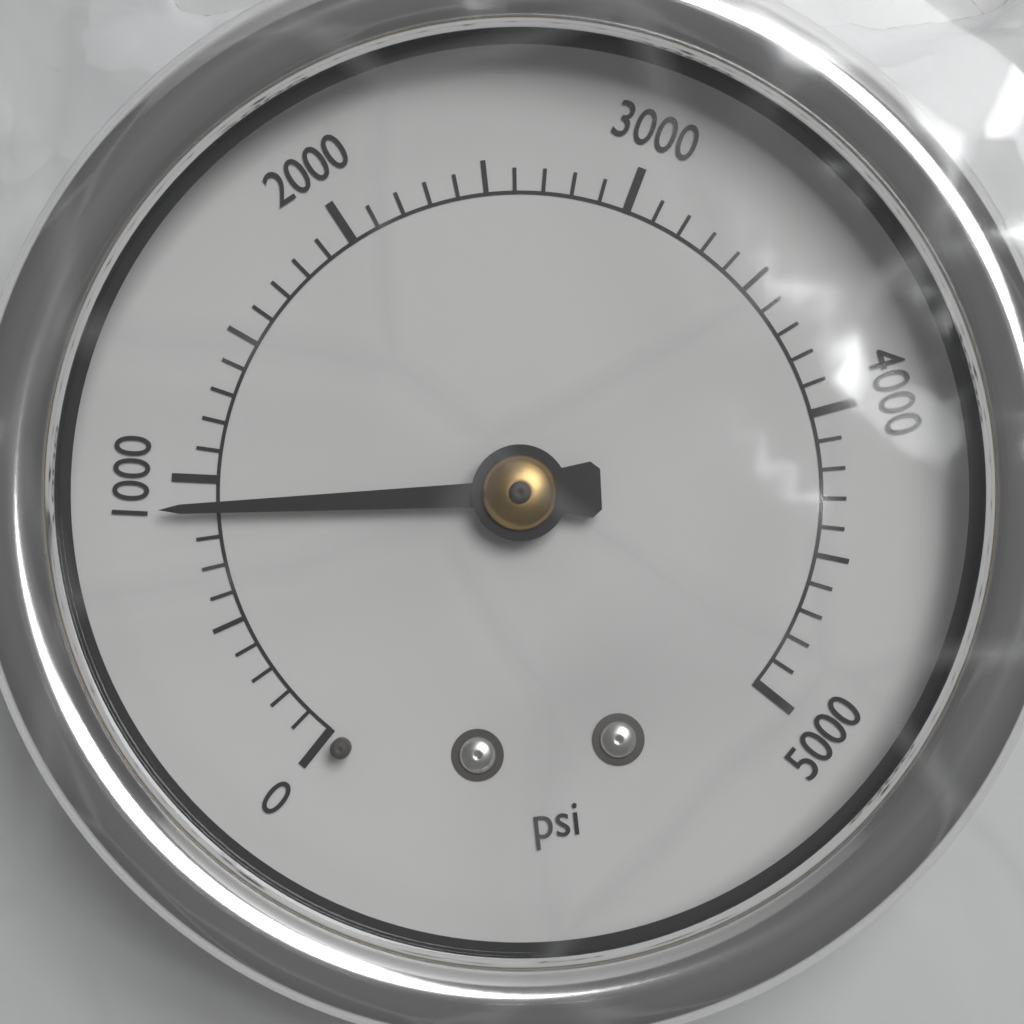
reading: 900 psi
